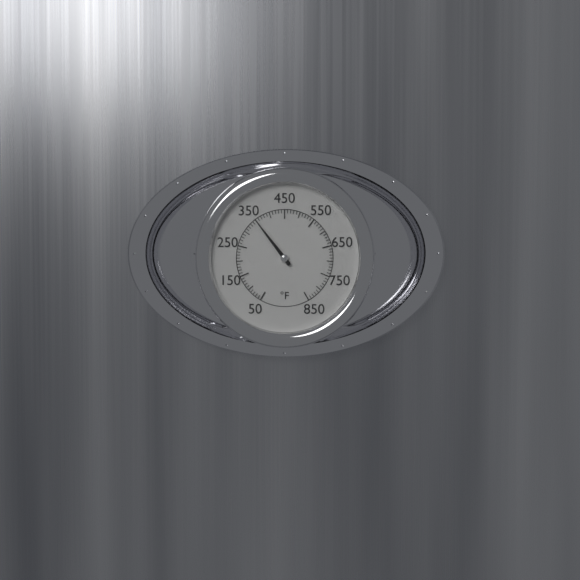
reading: 350 °F
